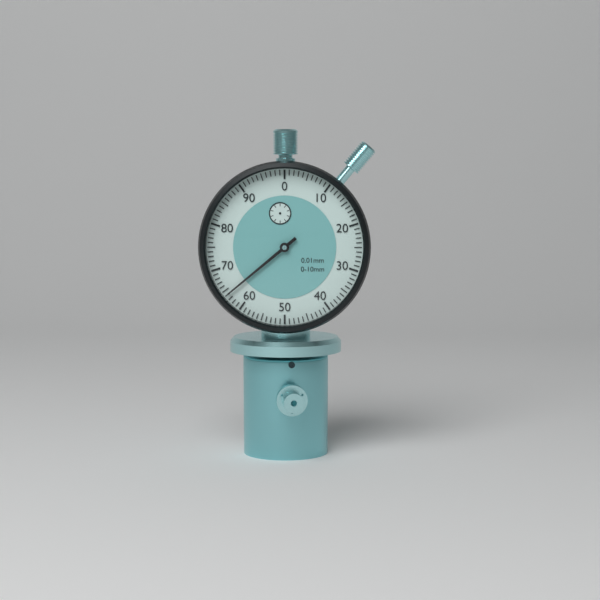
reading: 0.64 mm
